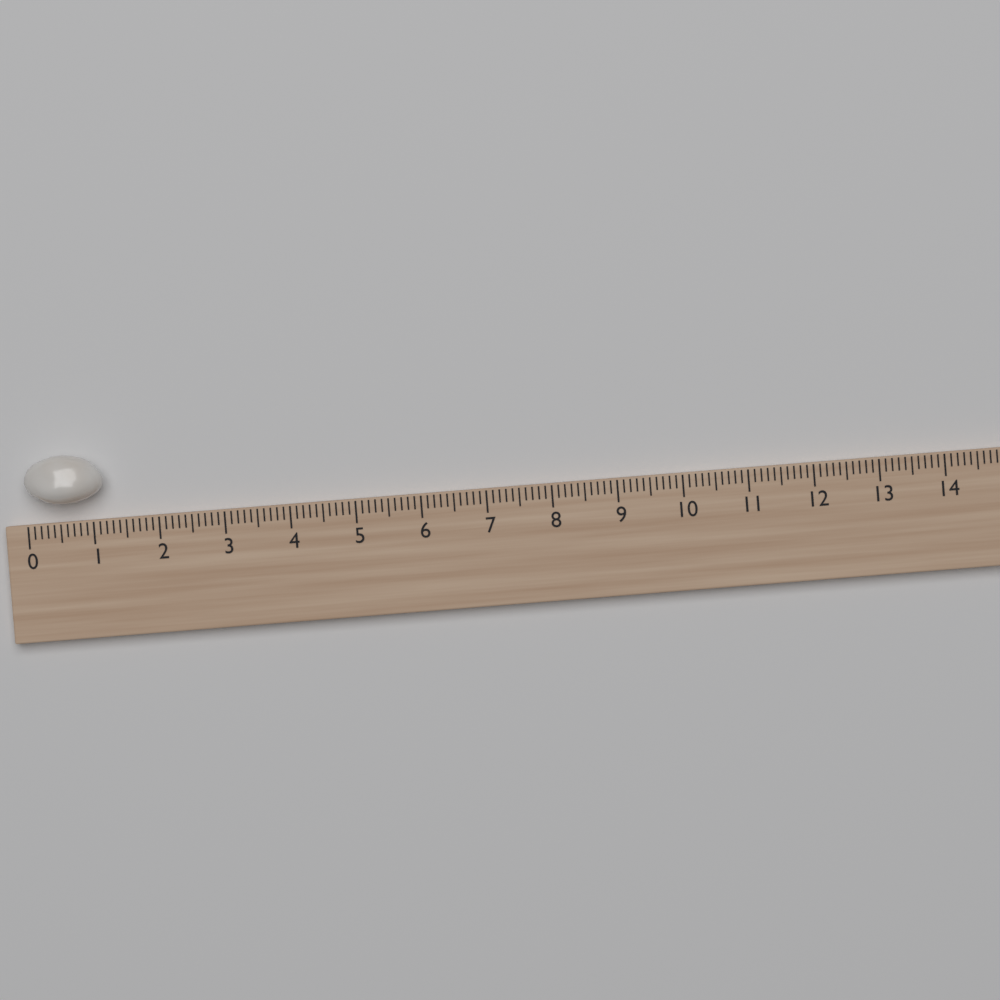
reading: 1.2 (no unit)
